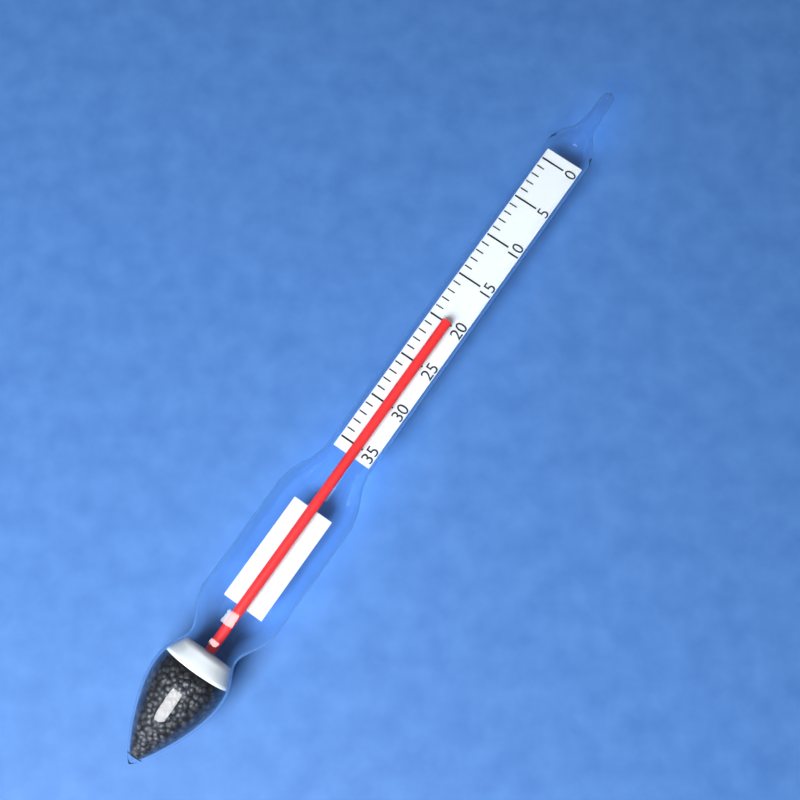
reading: 20 (no unit)
